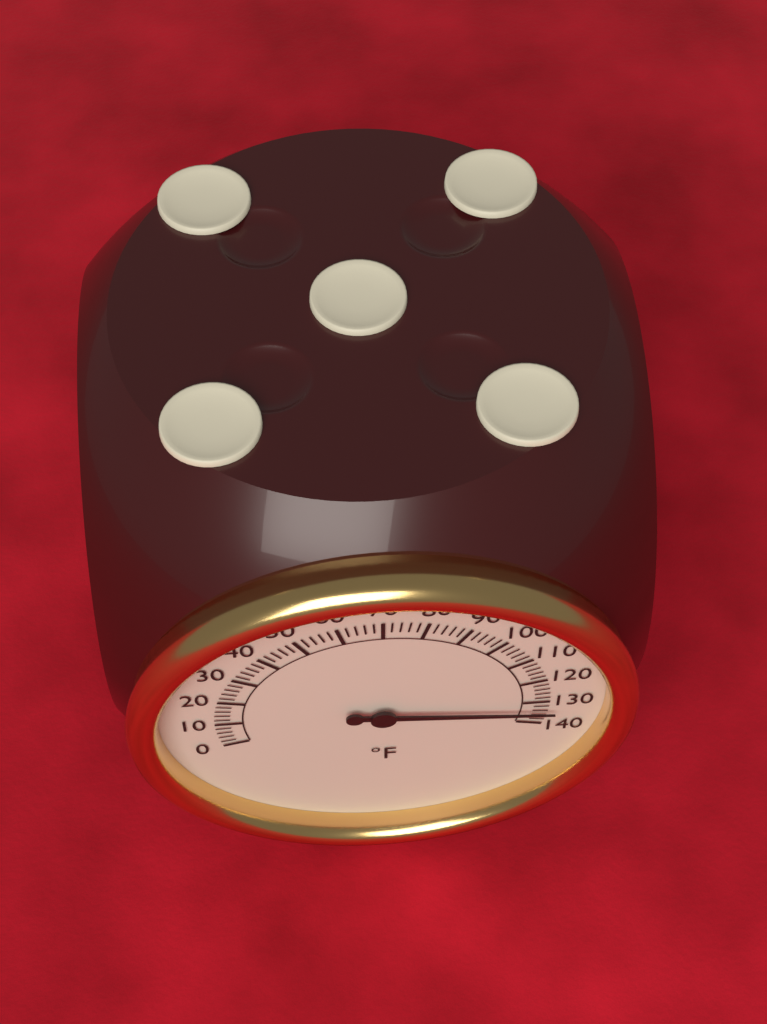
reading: 134 °F
